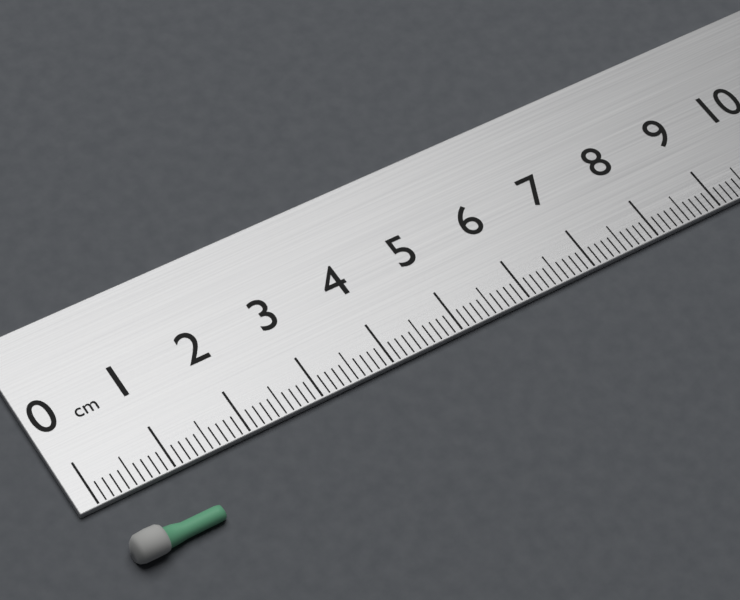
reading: 1.2 cm
